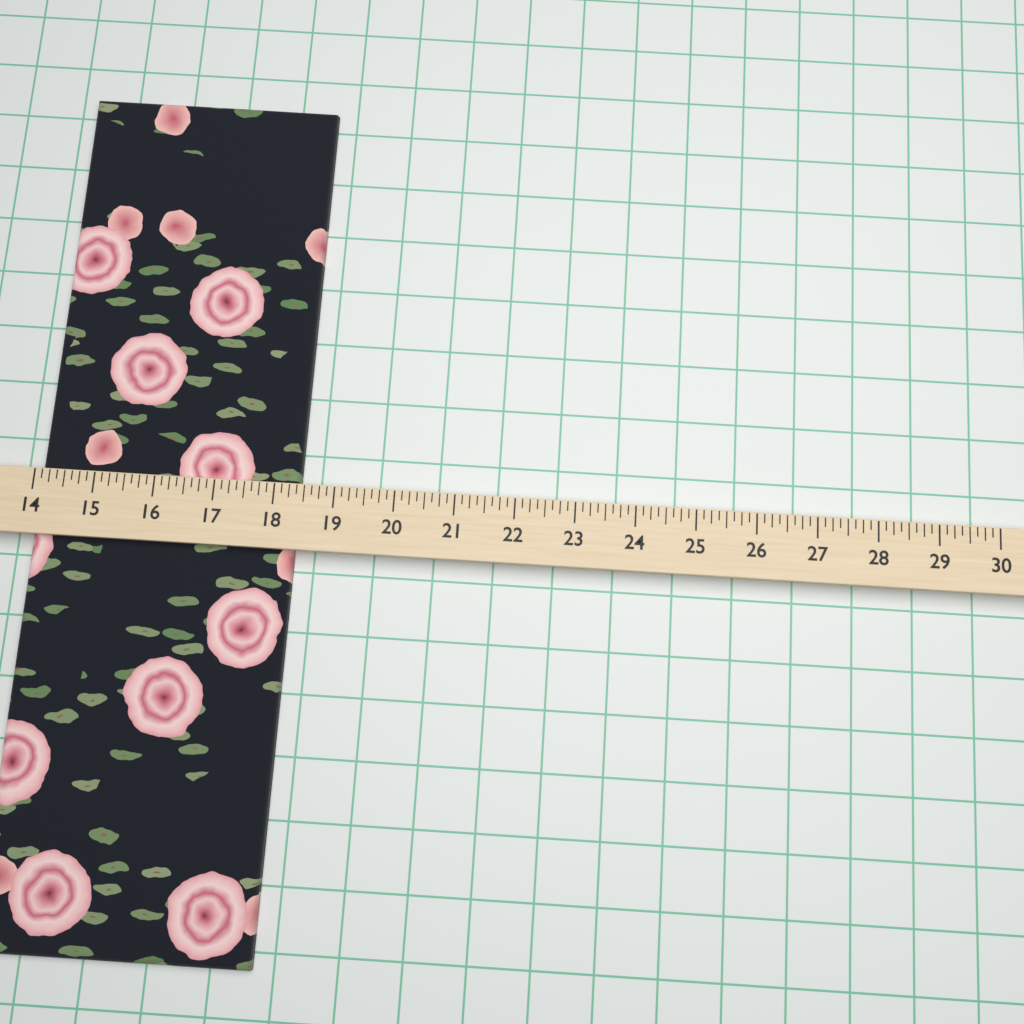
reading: 18.375 (no unit)
